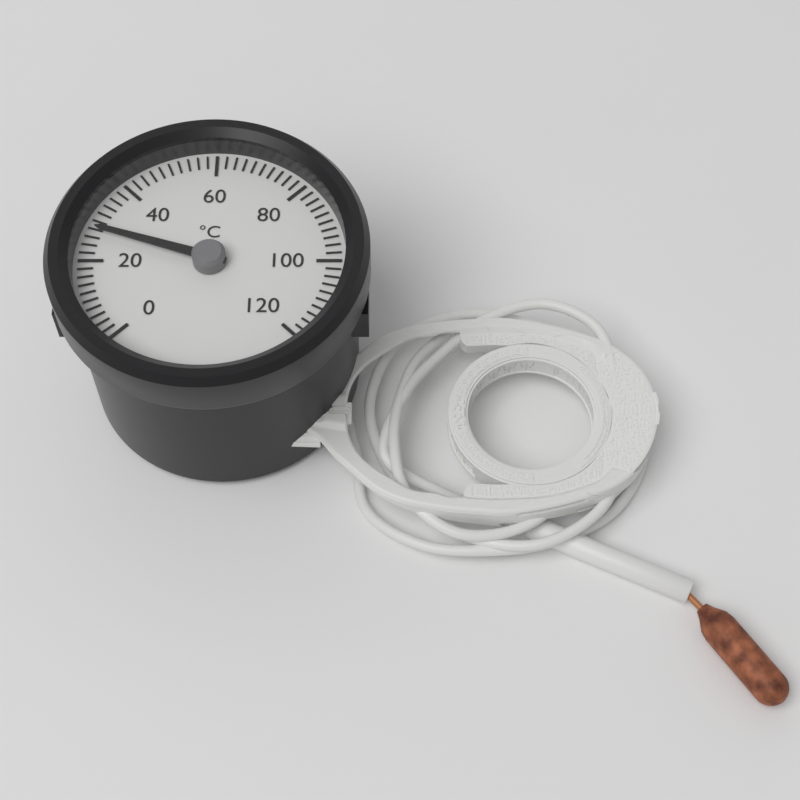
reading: 28 °C
